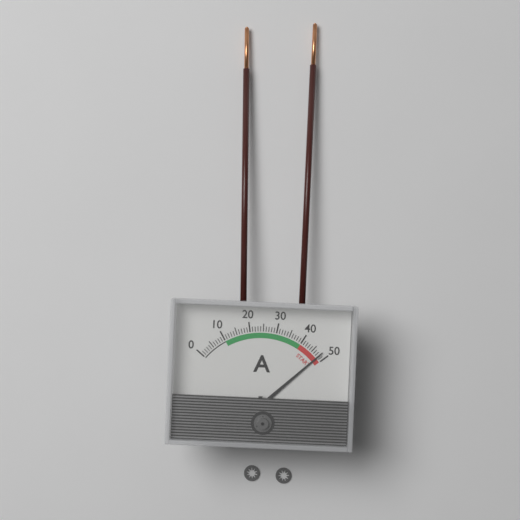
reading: 48 A
